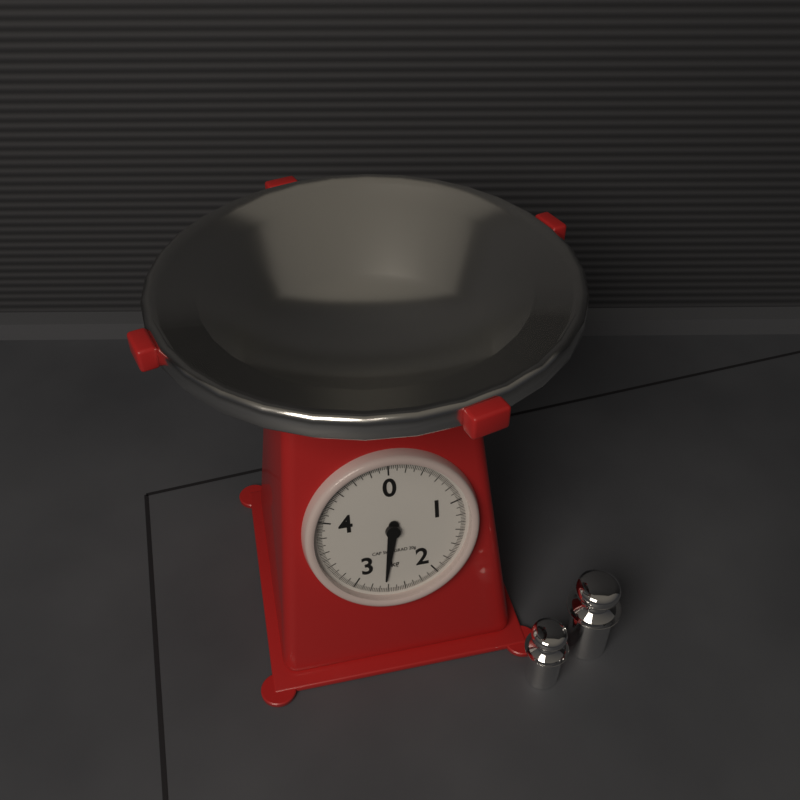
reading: 2.64 kg
